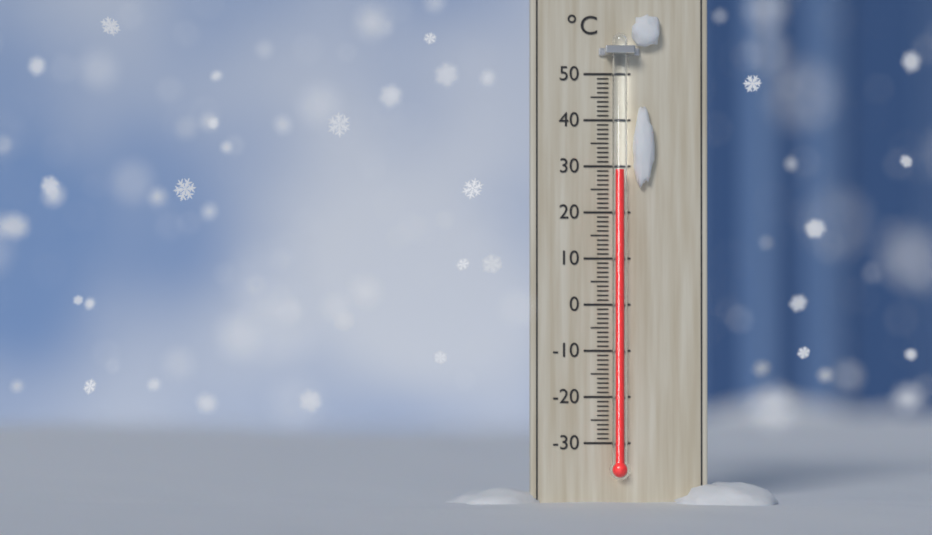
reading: 29 °C
